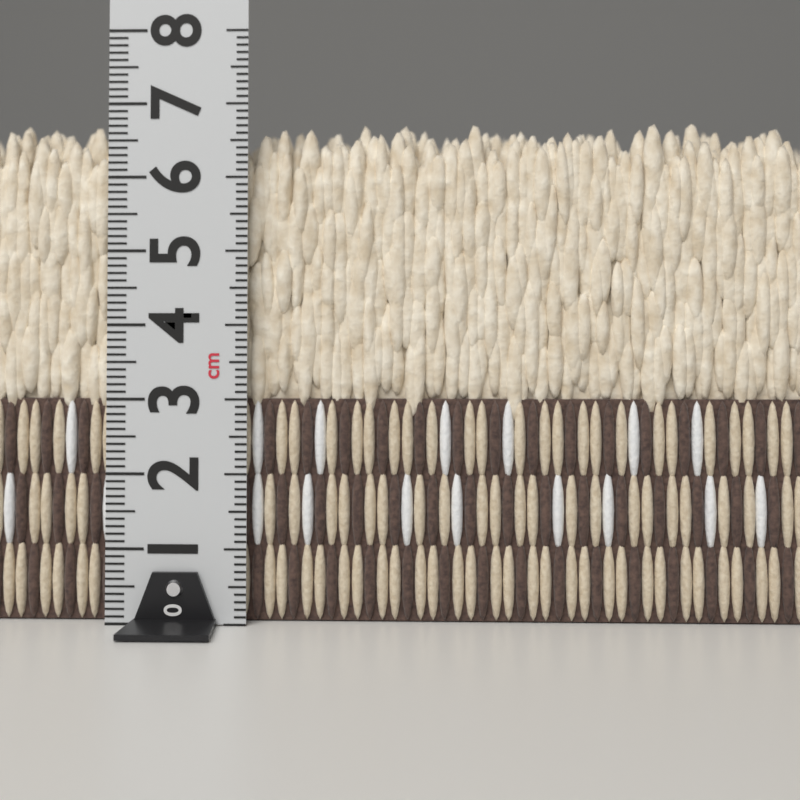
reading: 6.8 cm
